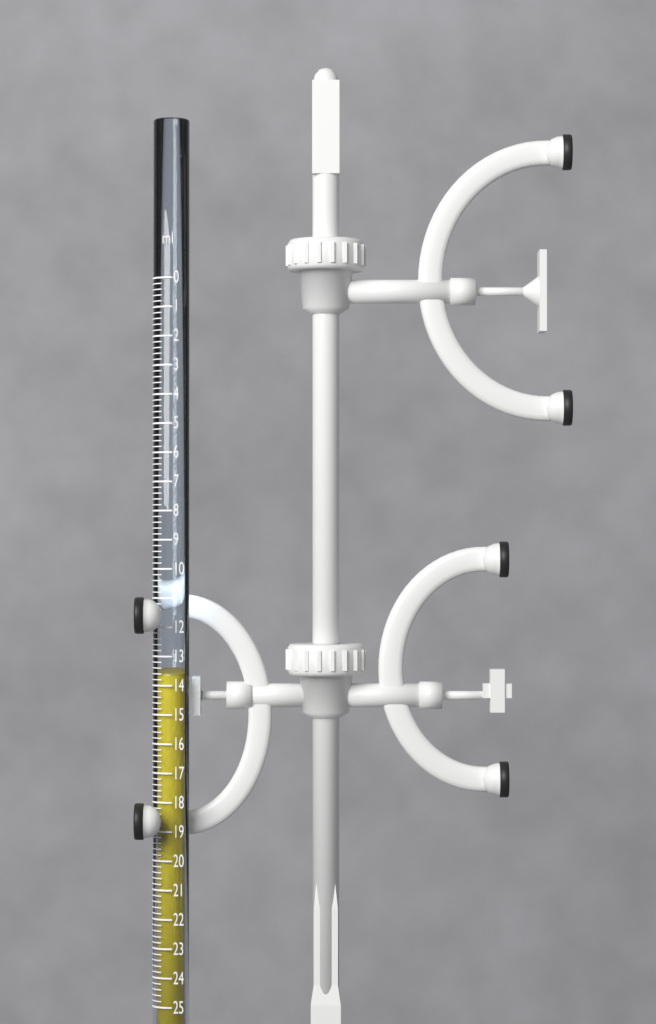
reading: 13.6 ml
